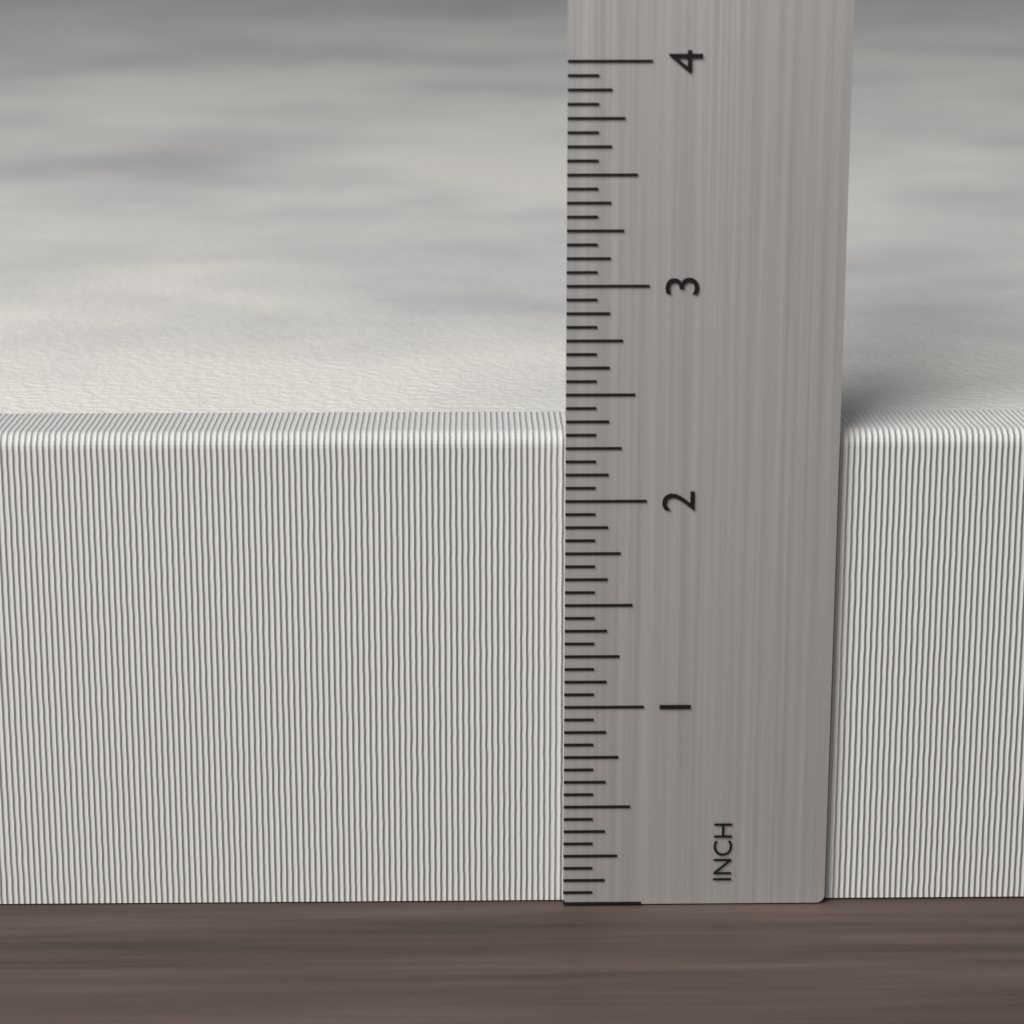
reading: 2.3125 inch
